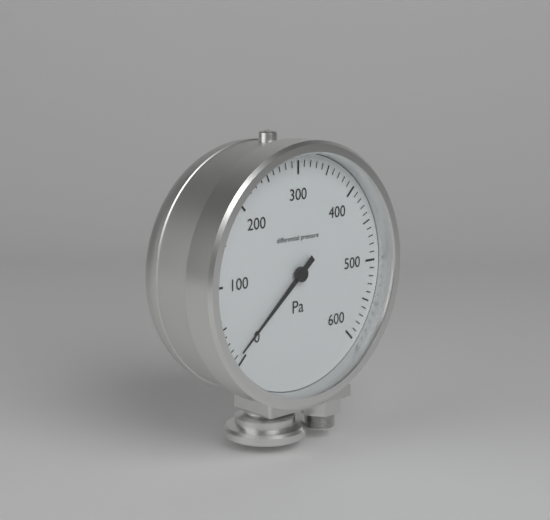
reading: 10 Pa
